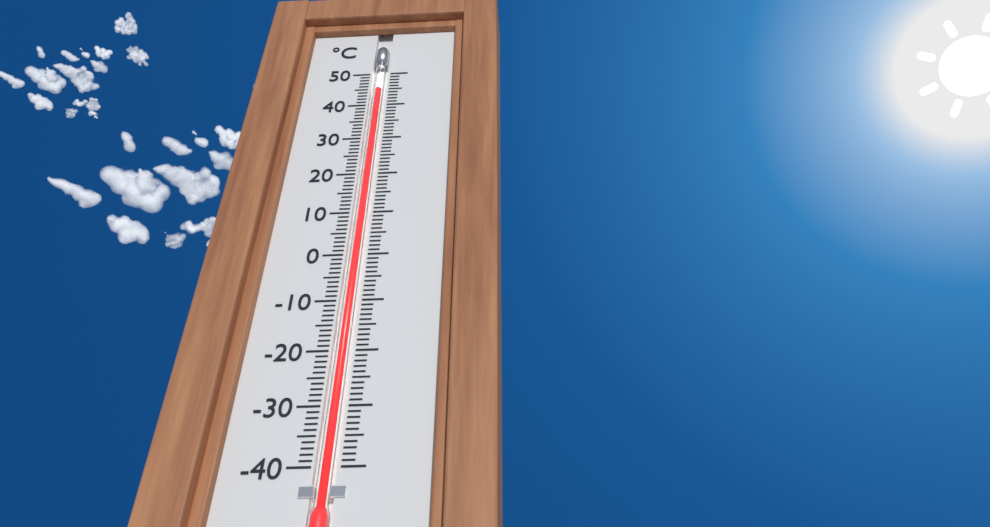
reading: 45 °C
